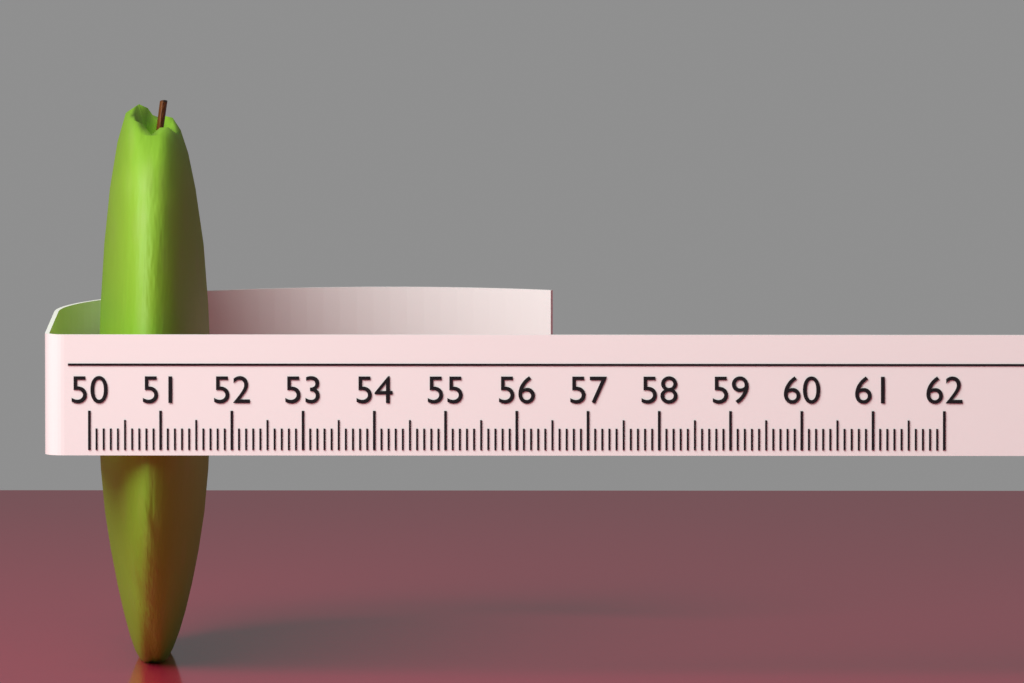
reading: 51.6 (no unit)
